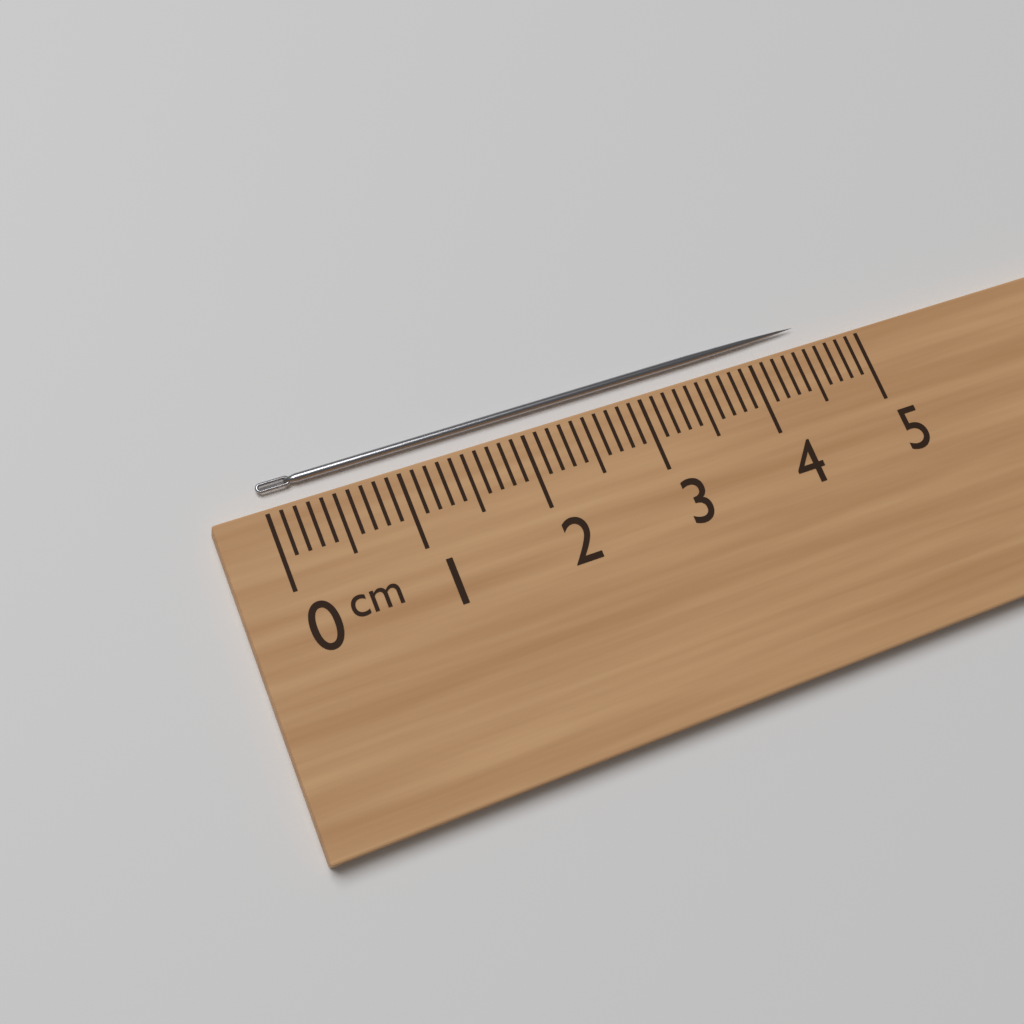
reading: 4.6 cm
